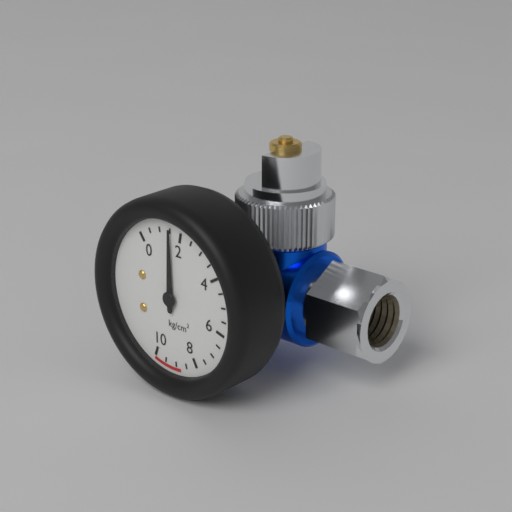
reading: 1.5 kg/cm²
